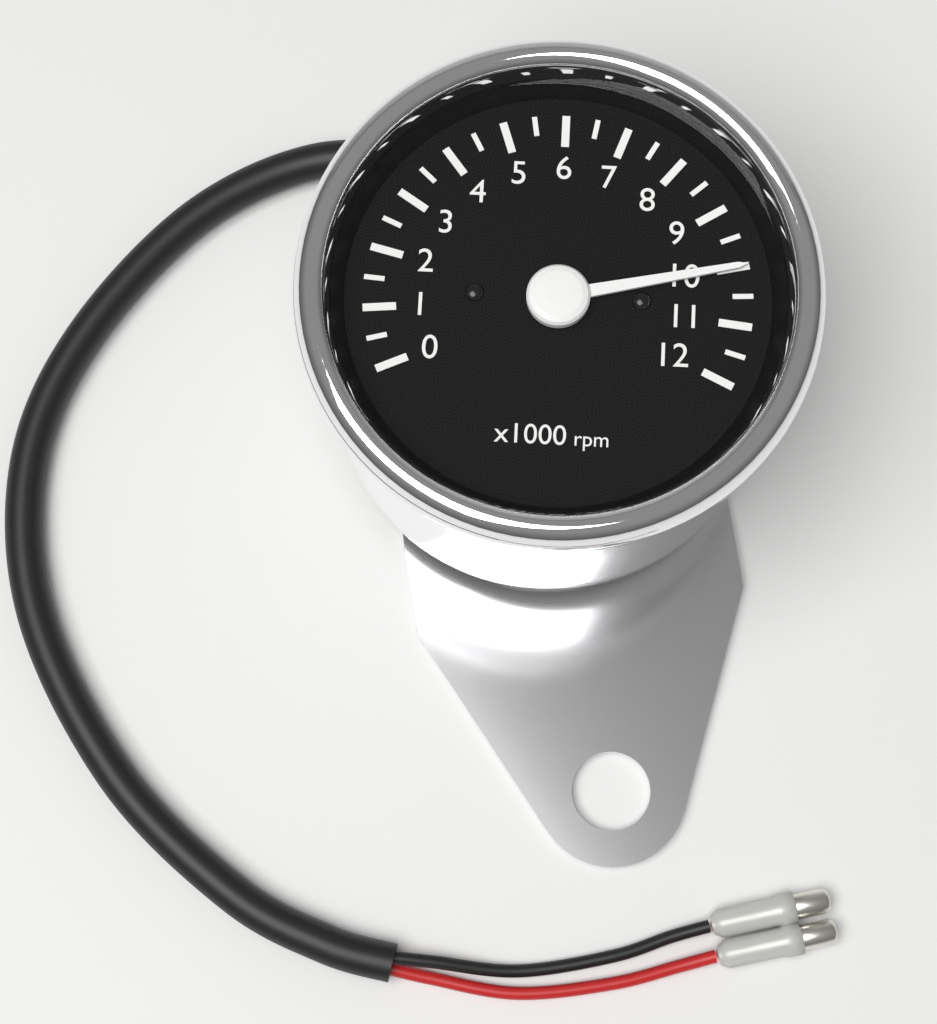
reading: 10000 rpm
